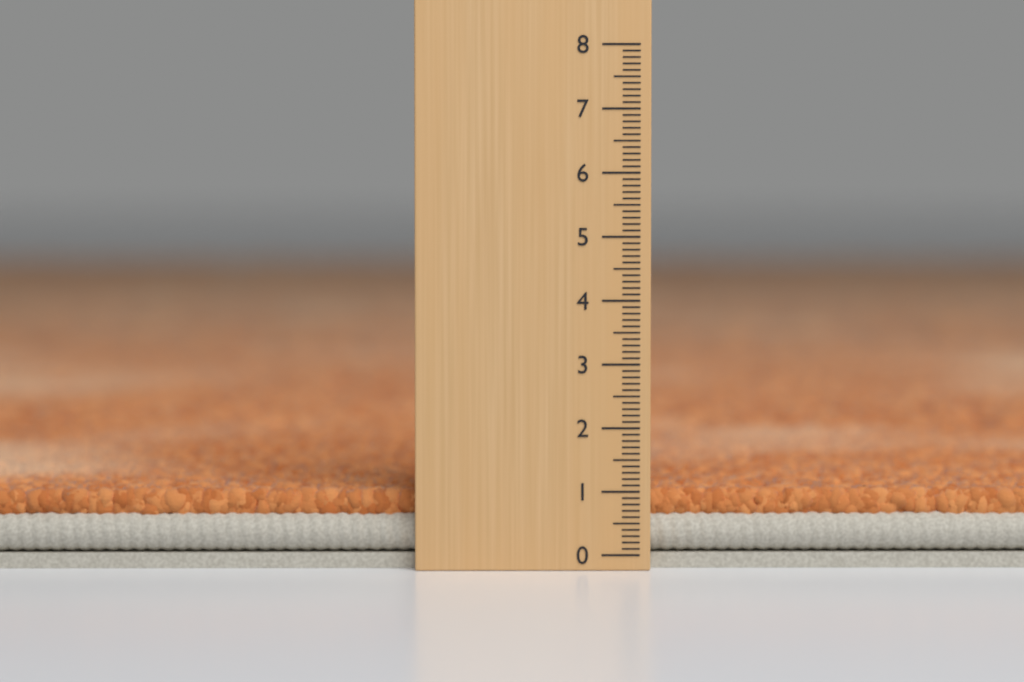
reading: 1.0 (no unit)
